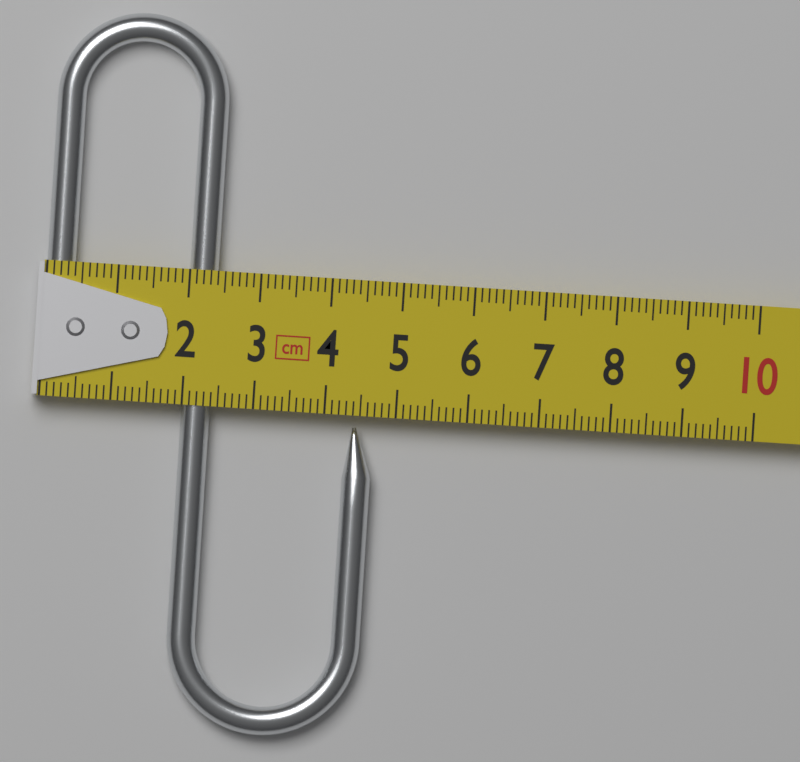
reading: 4.7 cm
